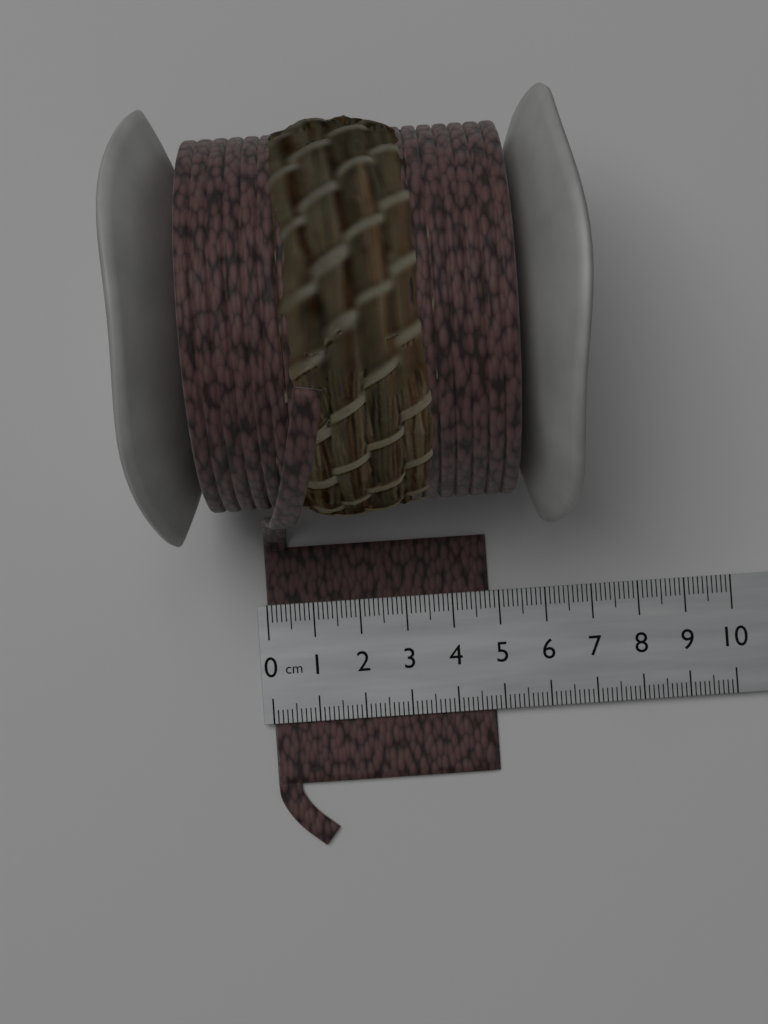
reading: 4.8 cm
